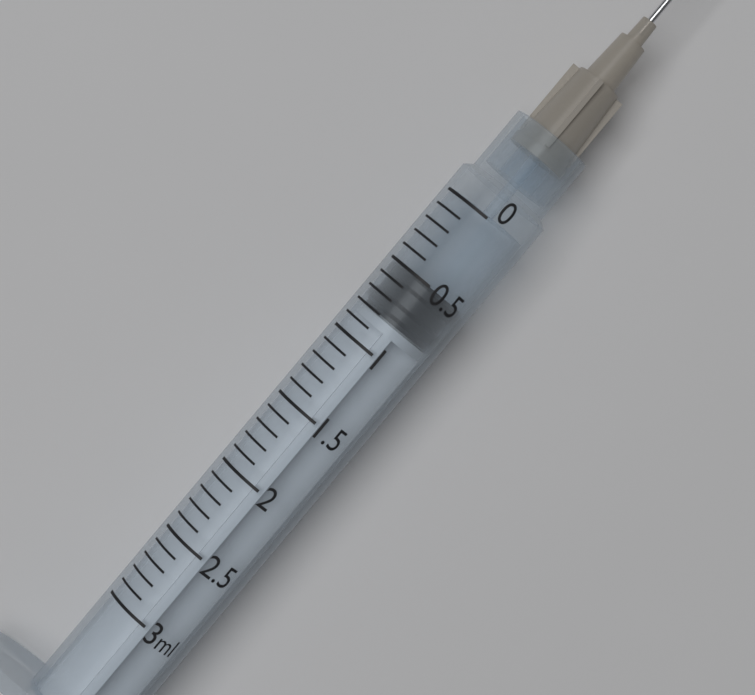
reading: 0.5 ml
